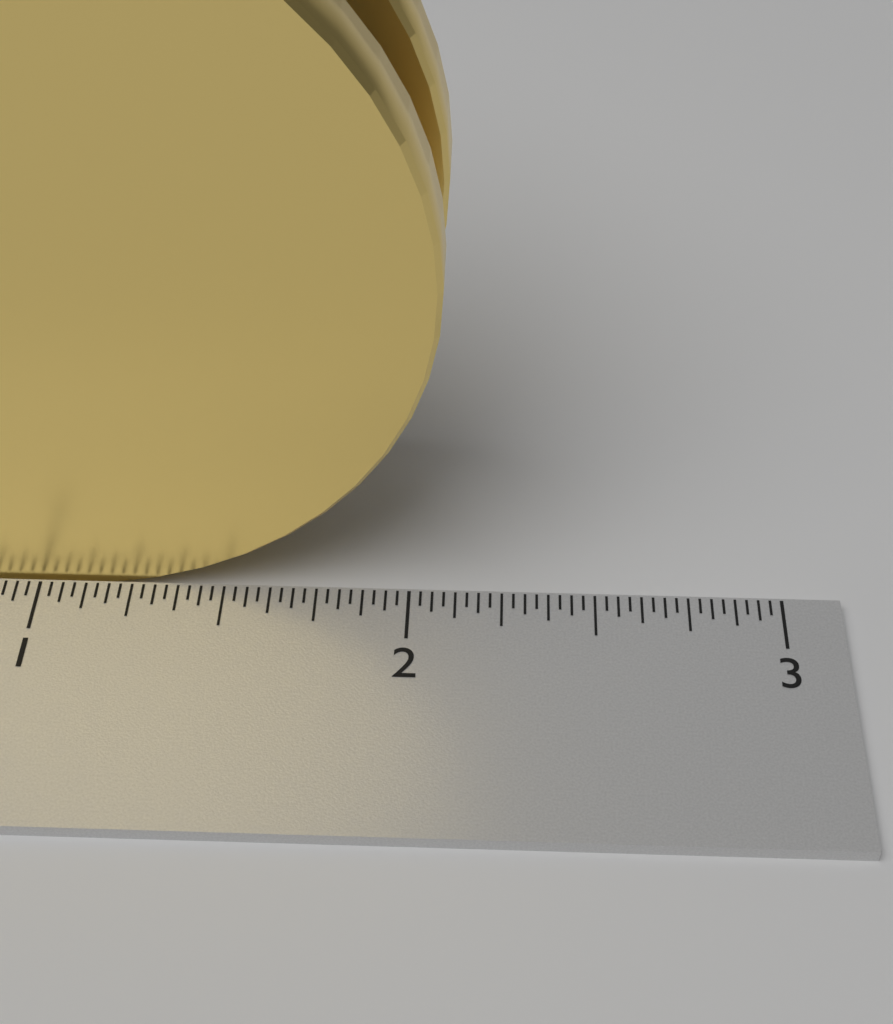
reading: 2.09375 inch
